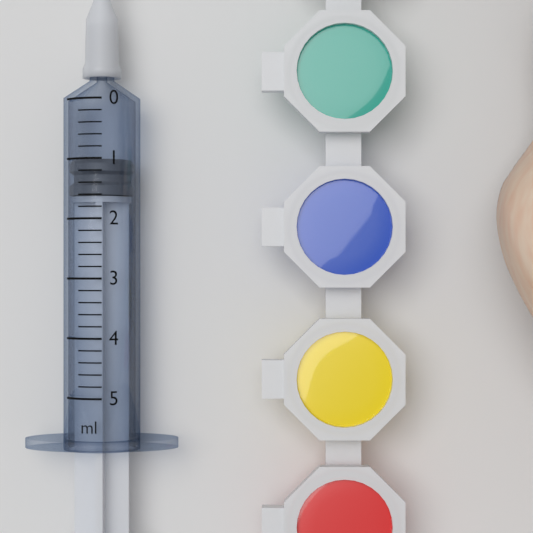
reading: 1.0 ml
